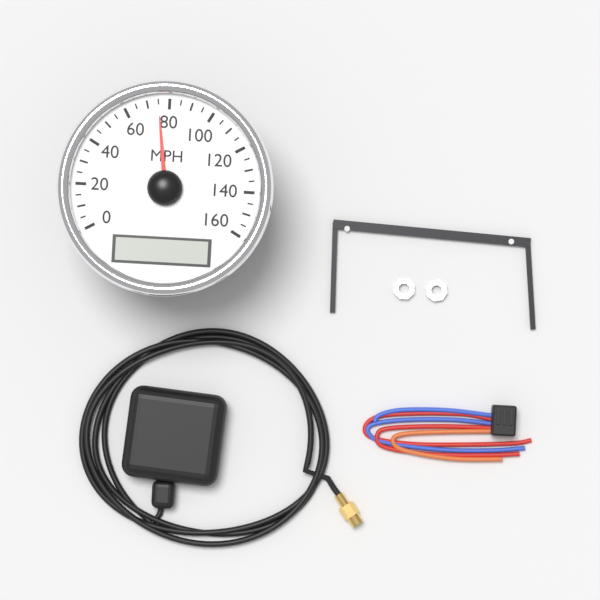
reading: 75 MPH
